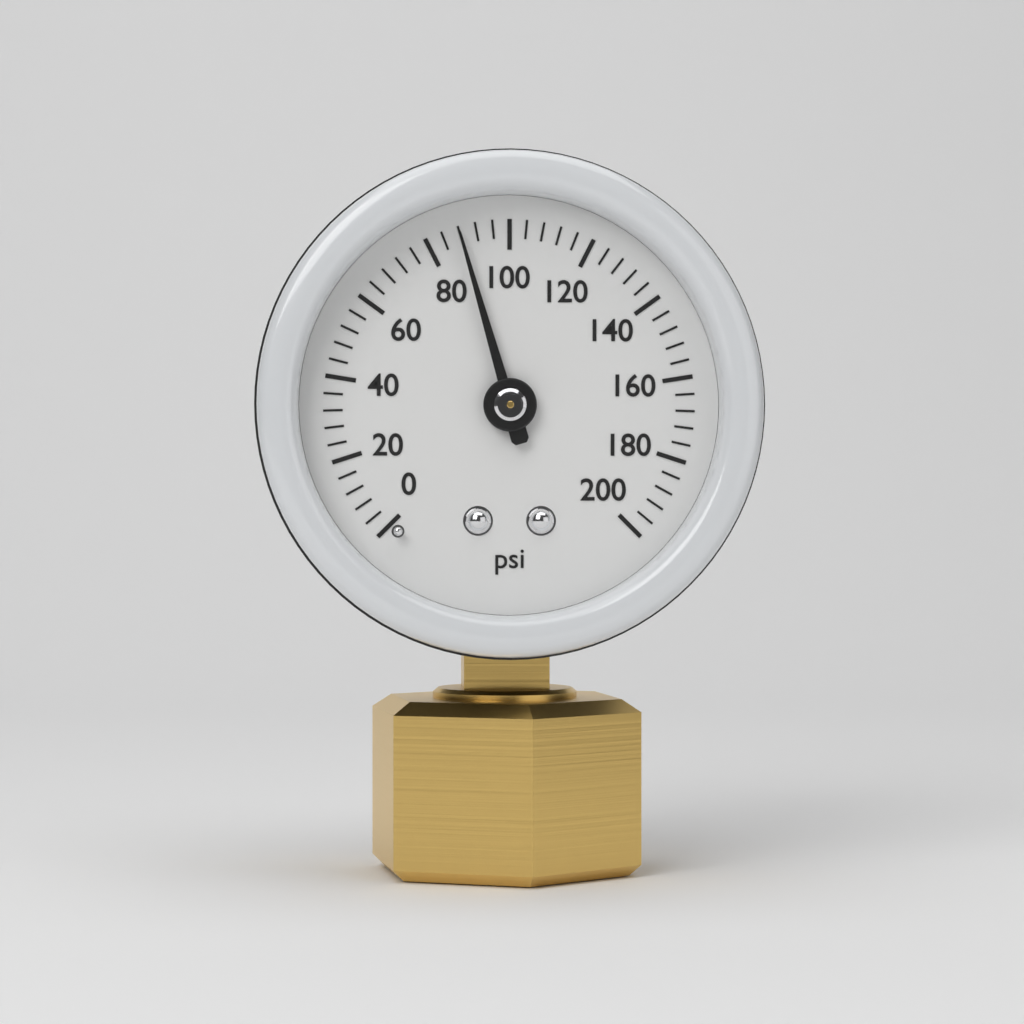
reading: 88 psi
